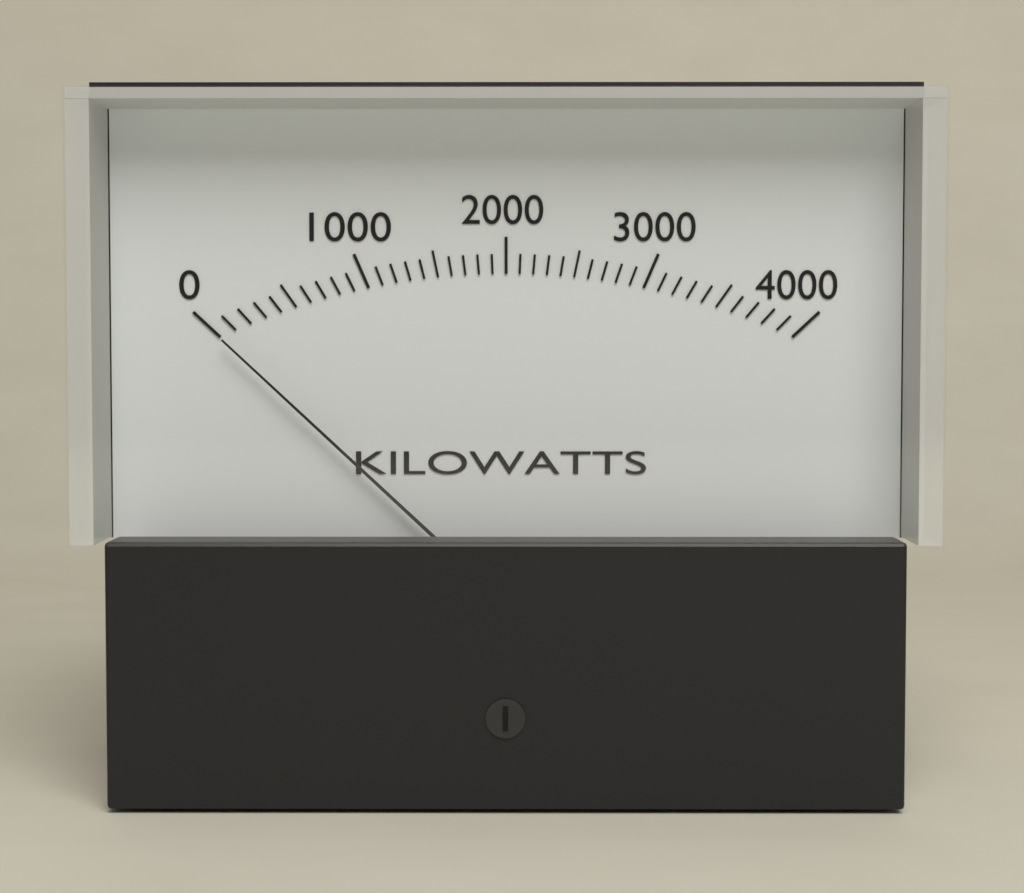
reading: 0 kW
